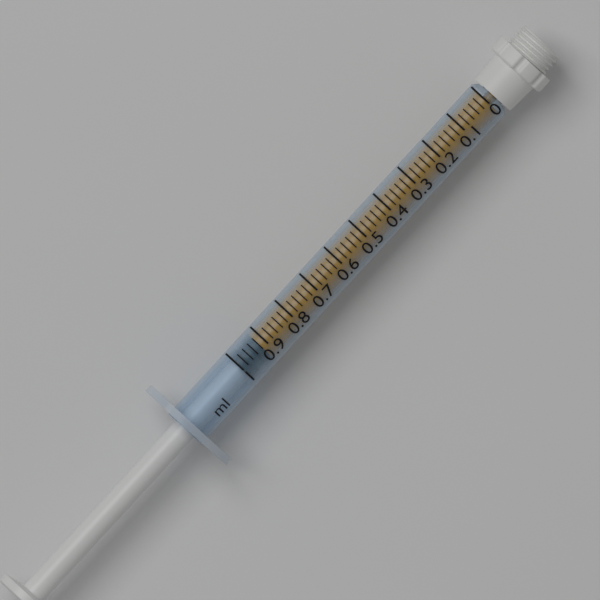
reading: 0.92 ml
